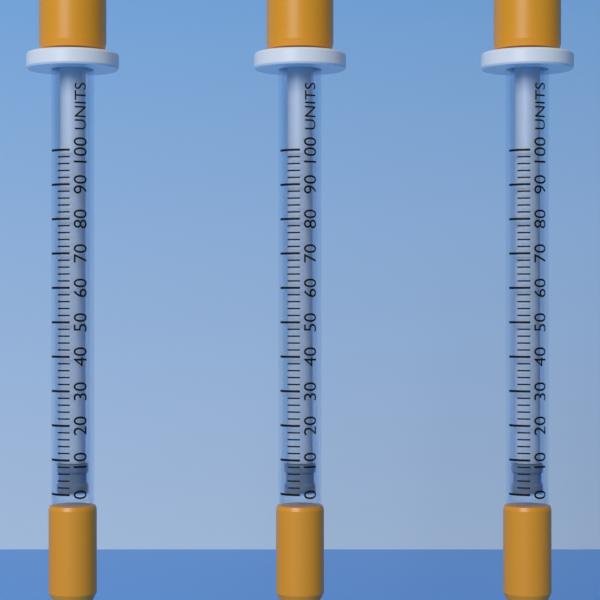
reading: 0 units
